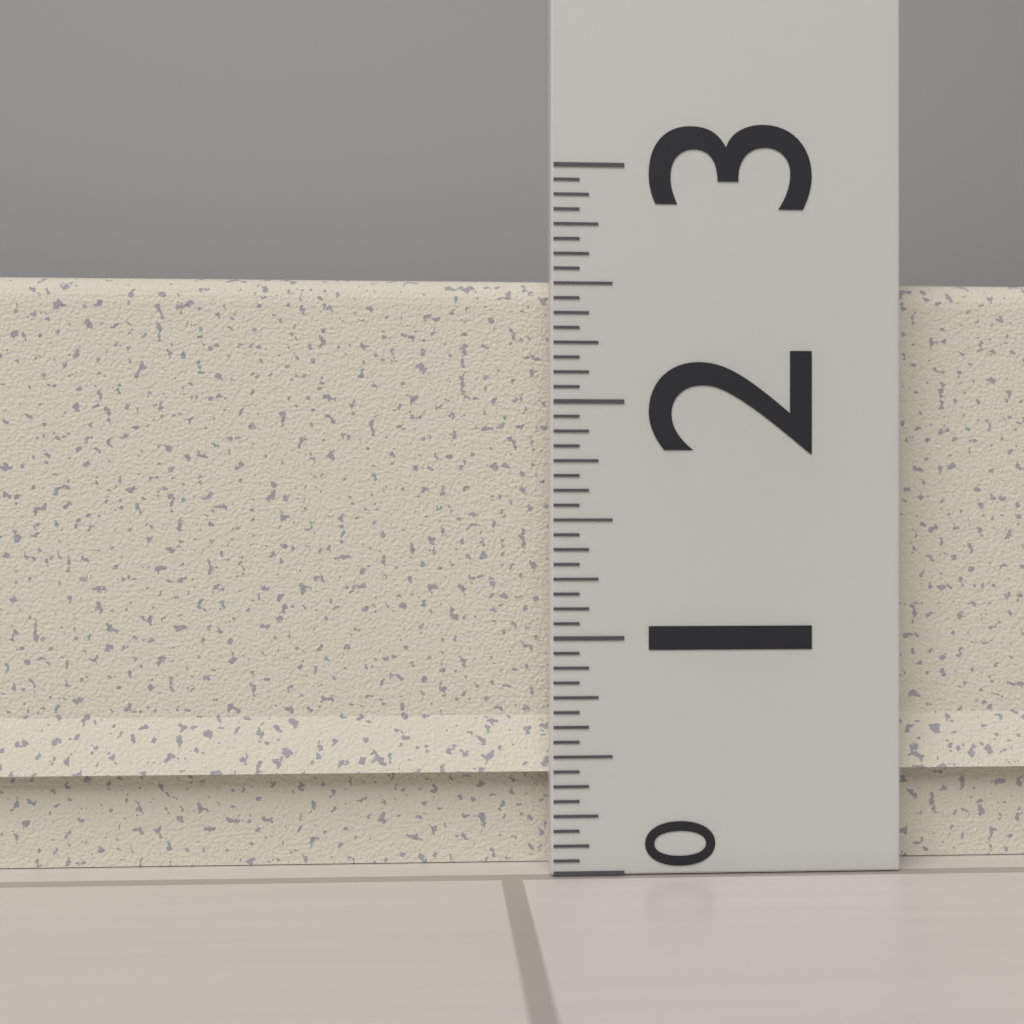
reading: 2.5625 (no unit)
